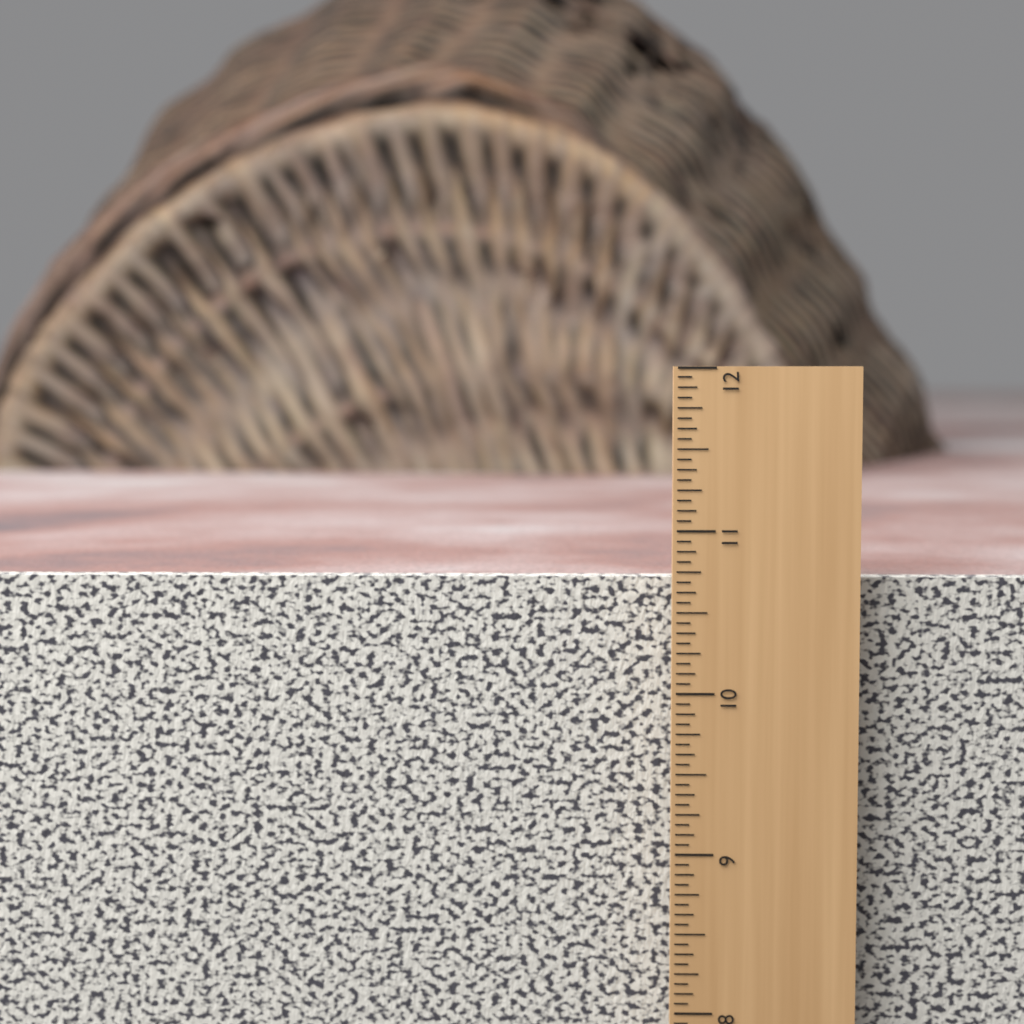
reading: 10.6875 in
